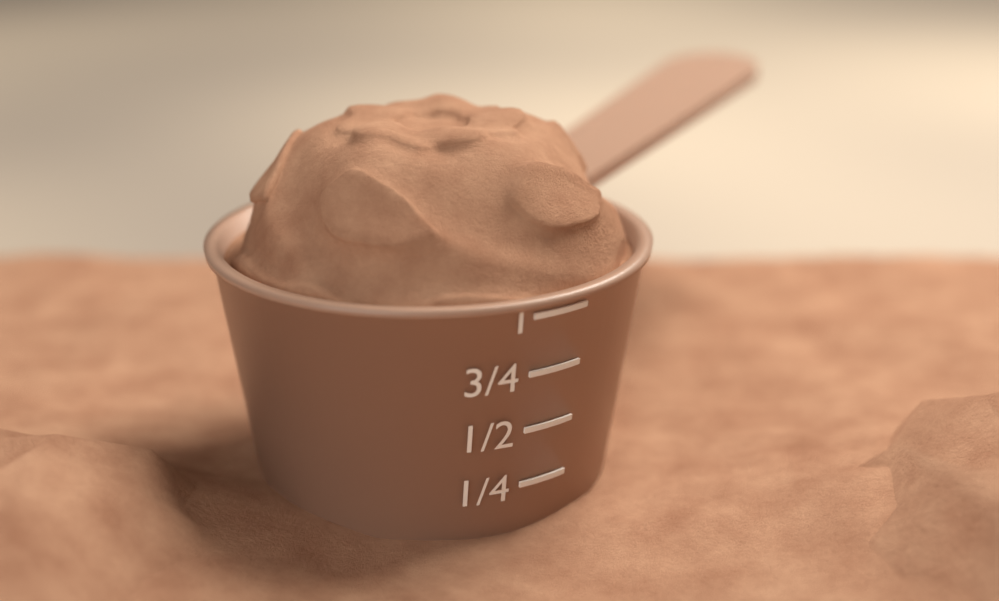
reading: 1.00 (no unit)
